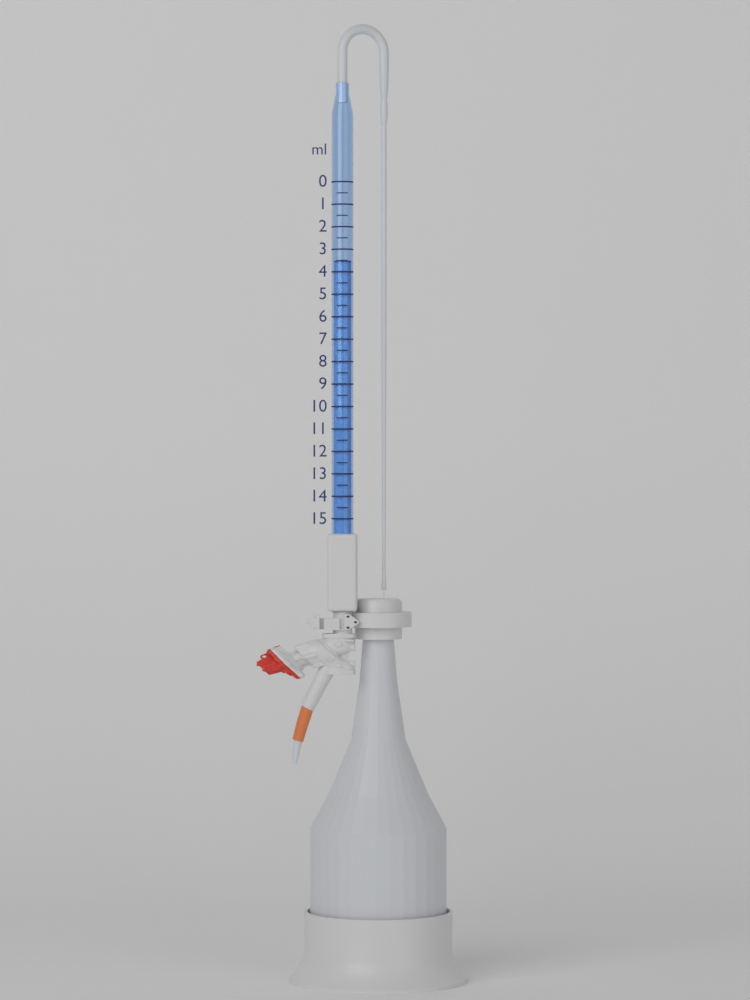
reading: 3.5 ml
